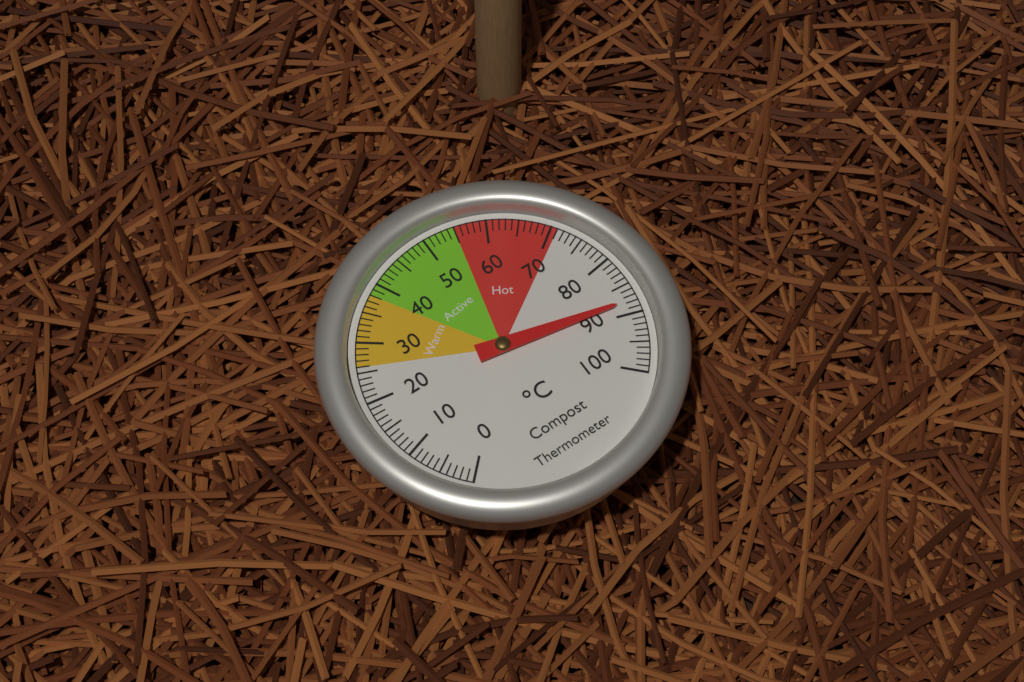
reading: 88 °C
